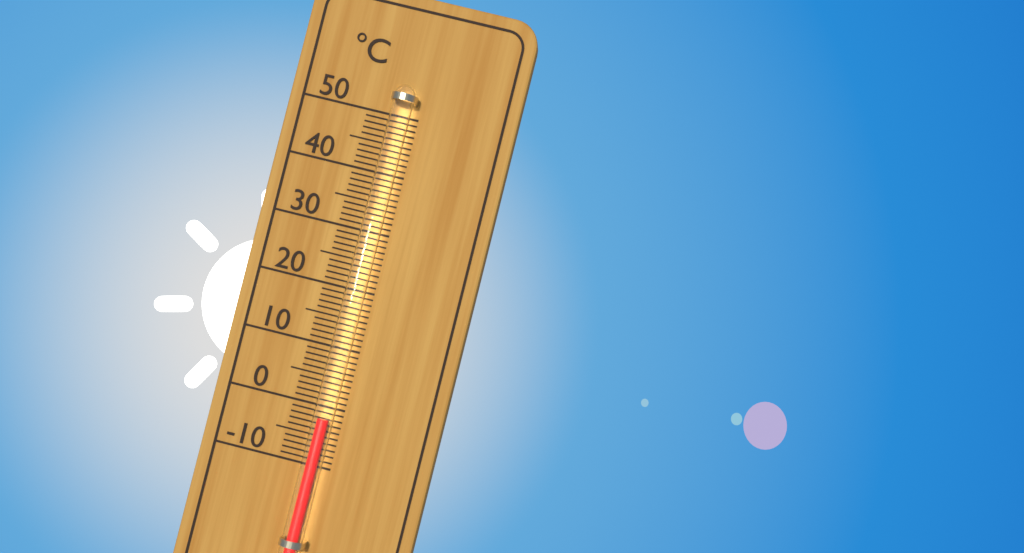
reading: -2 °C
